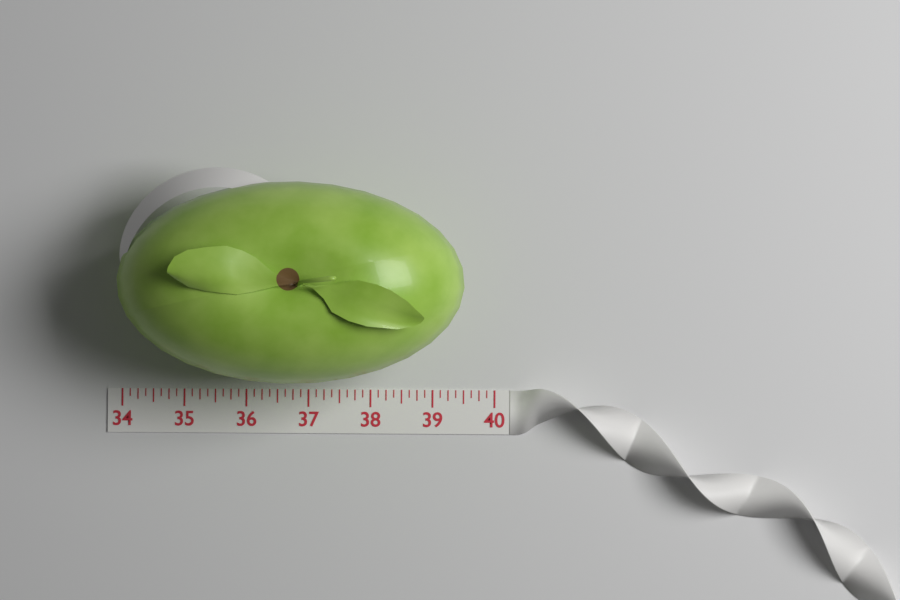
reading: 39.500 (no unit)
